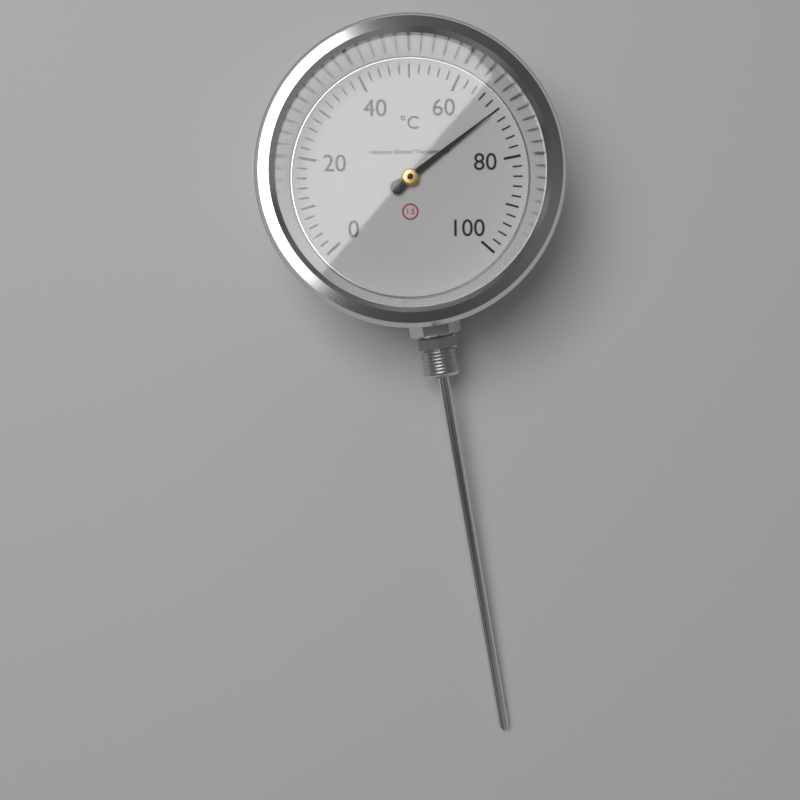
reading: 70 °C
